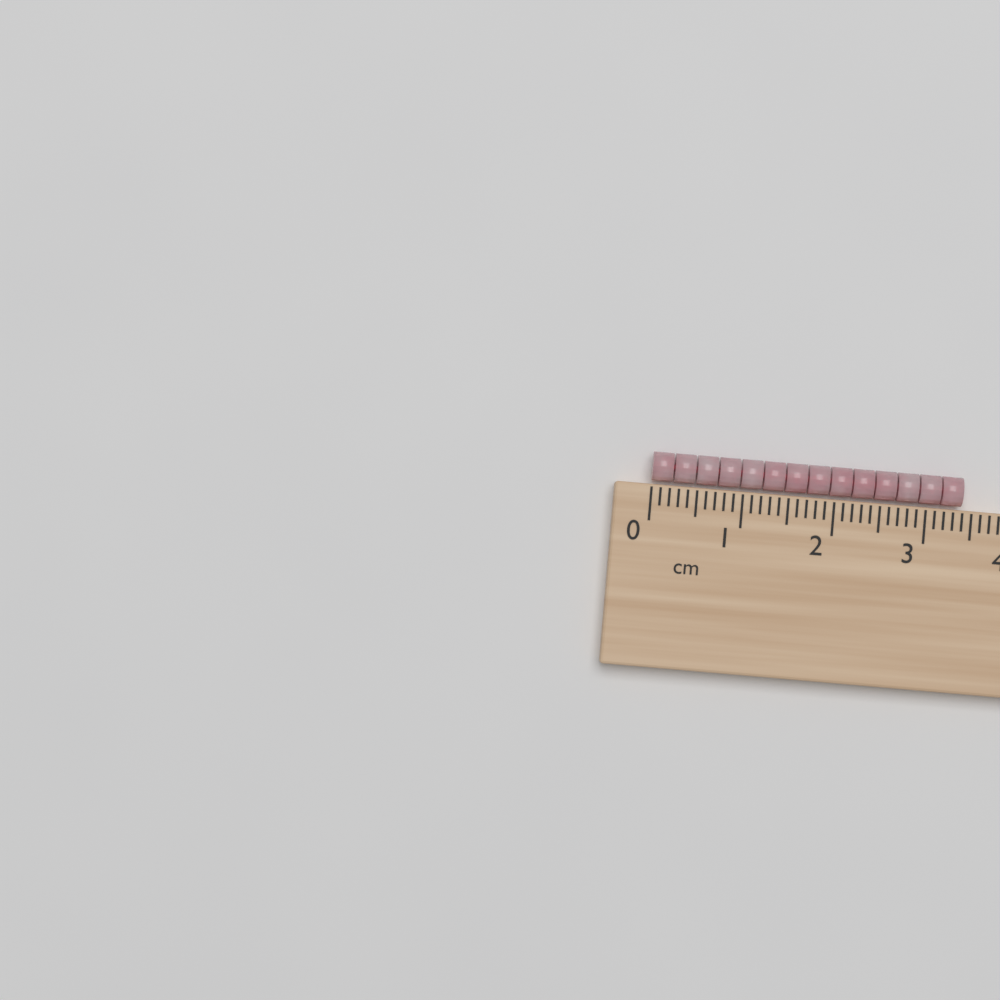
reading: 3.4 cm
